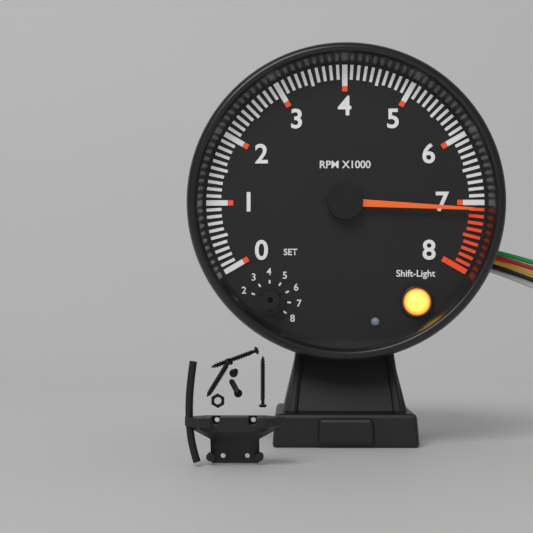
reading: 7100 RPM
